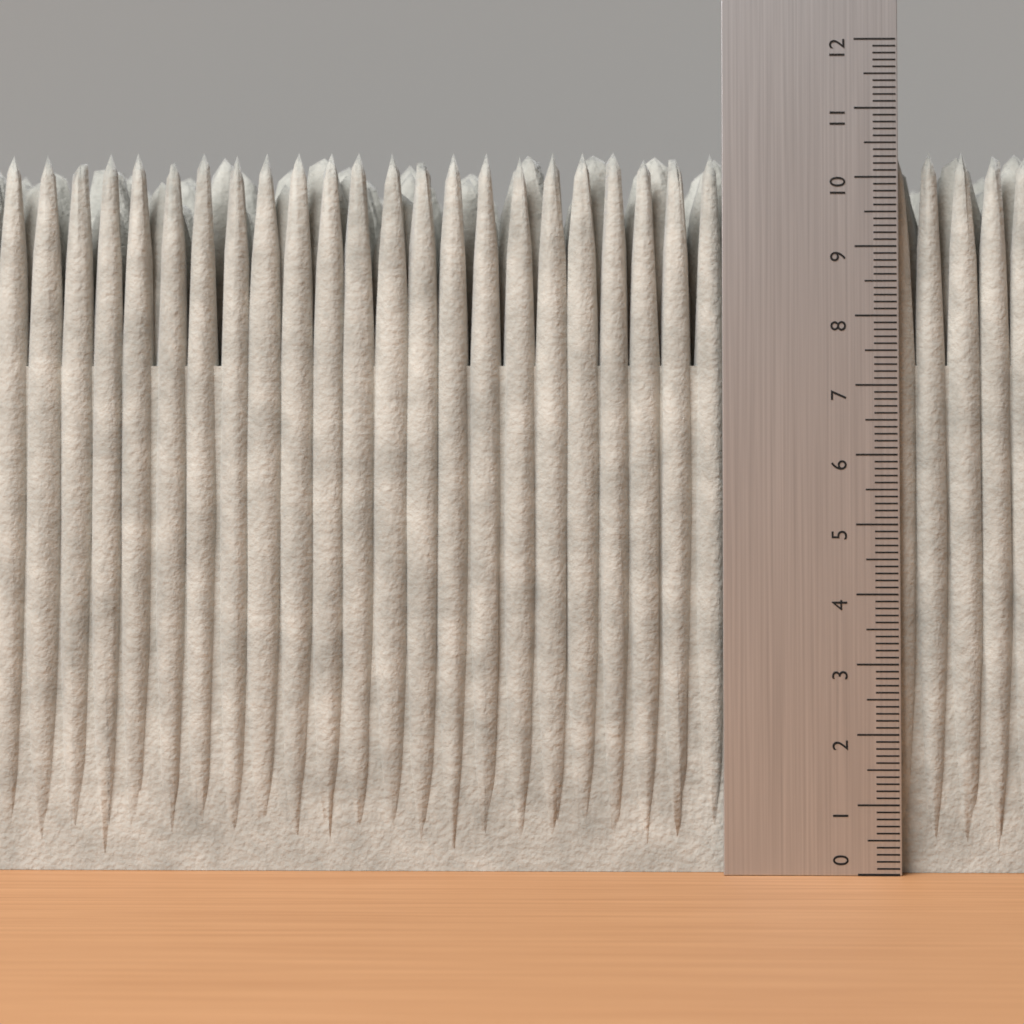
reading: 10.4 (no unit)
